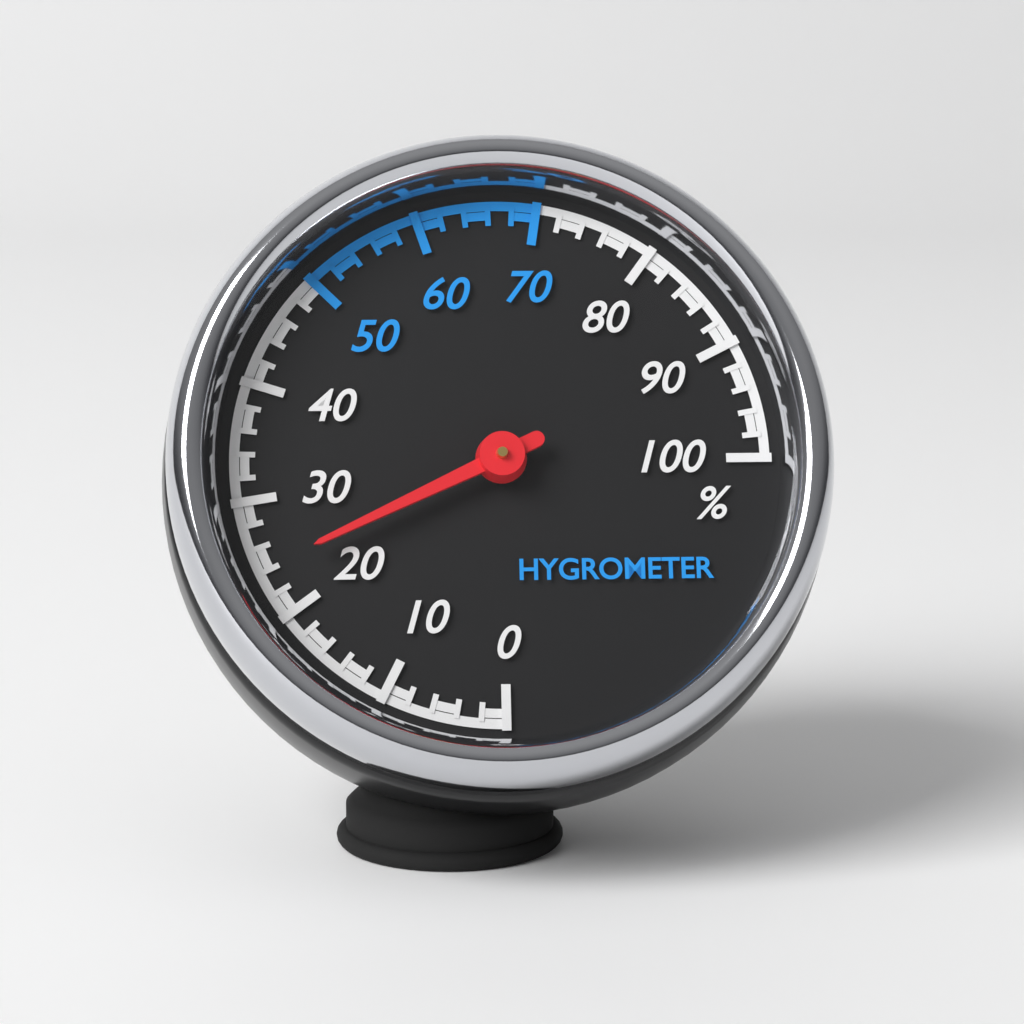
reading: 24 %
